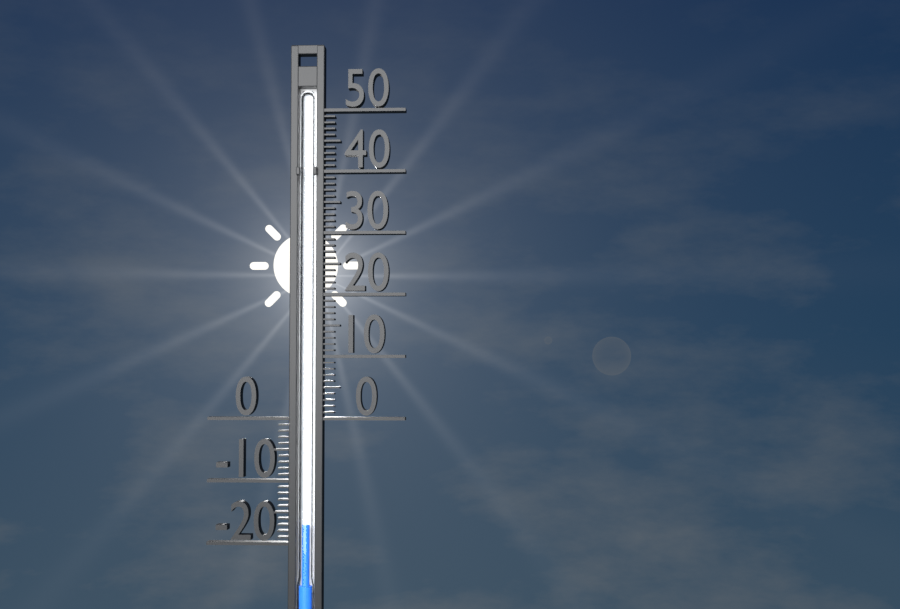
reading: -17 (no unit)
